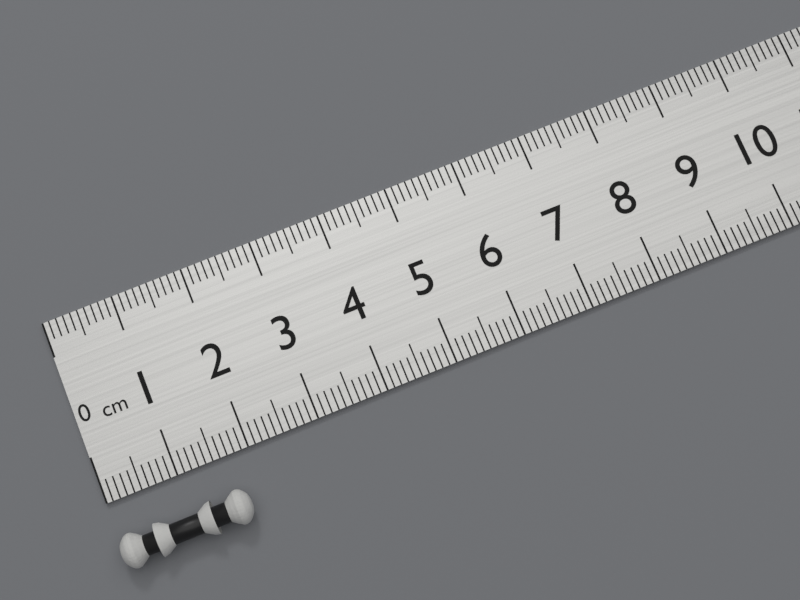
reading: 1.8 cm
